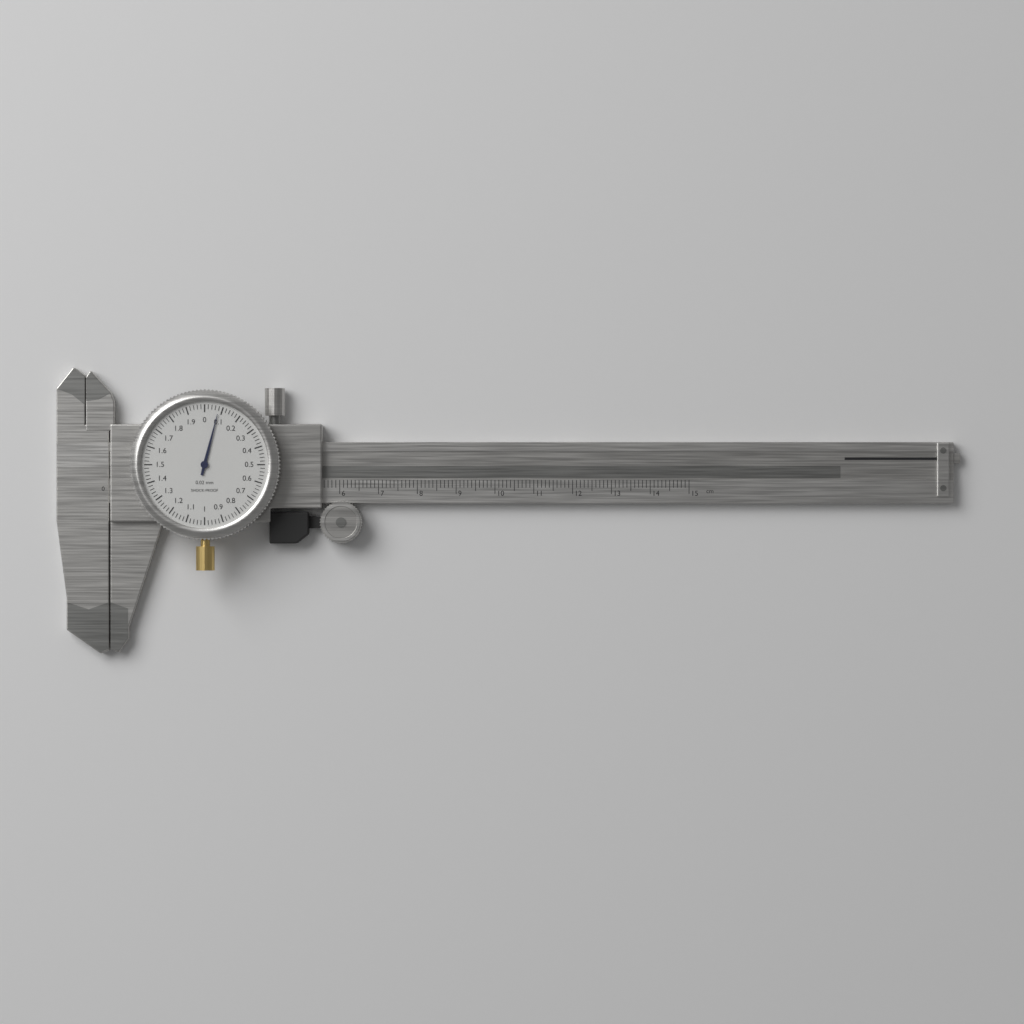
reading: 0.08 mm
